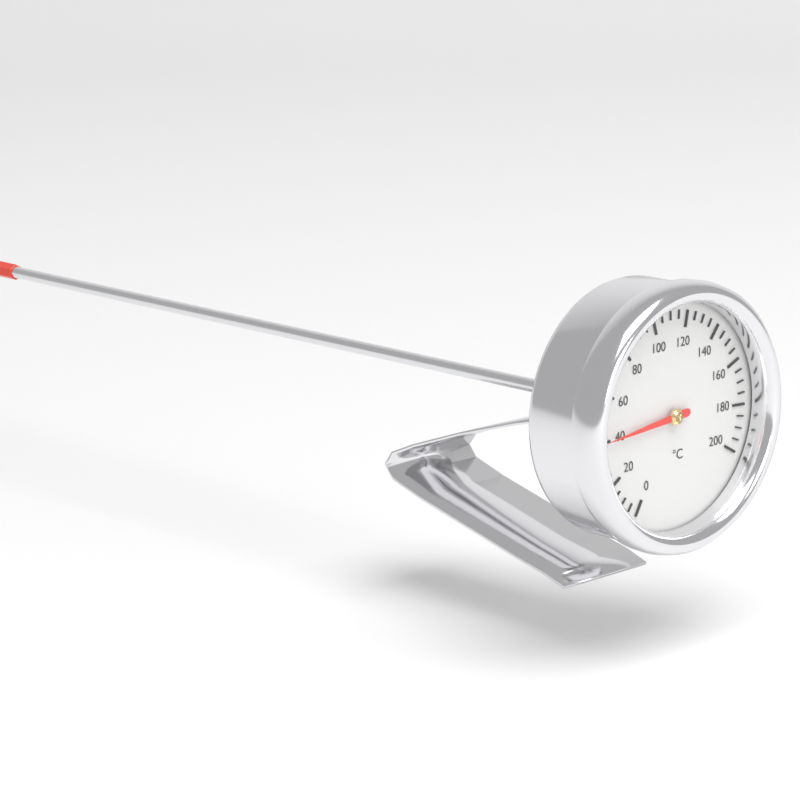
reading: 40 °C
